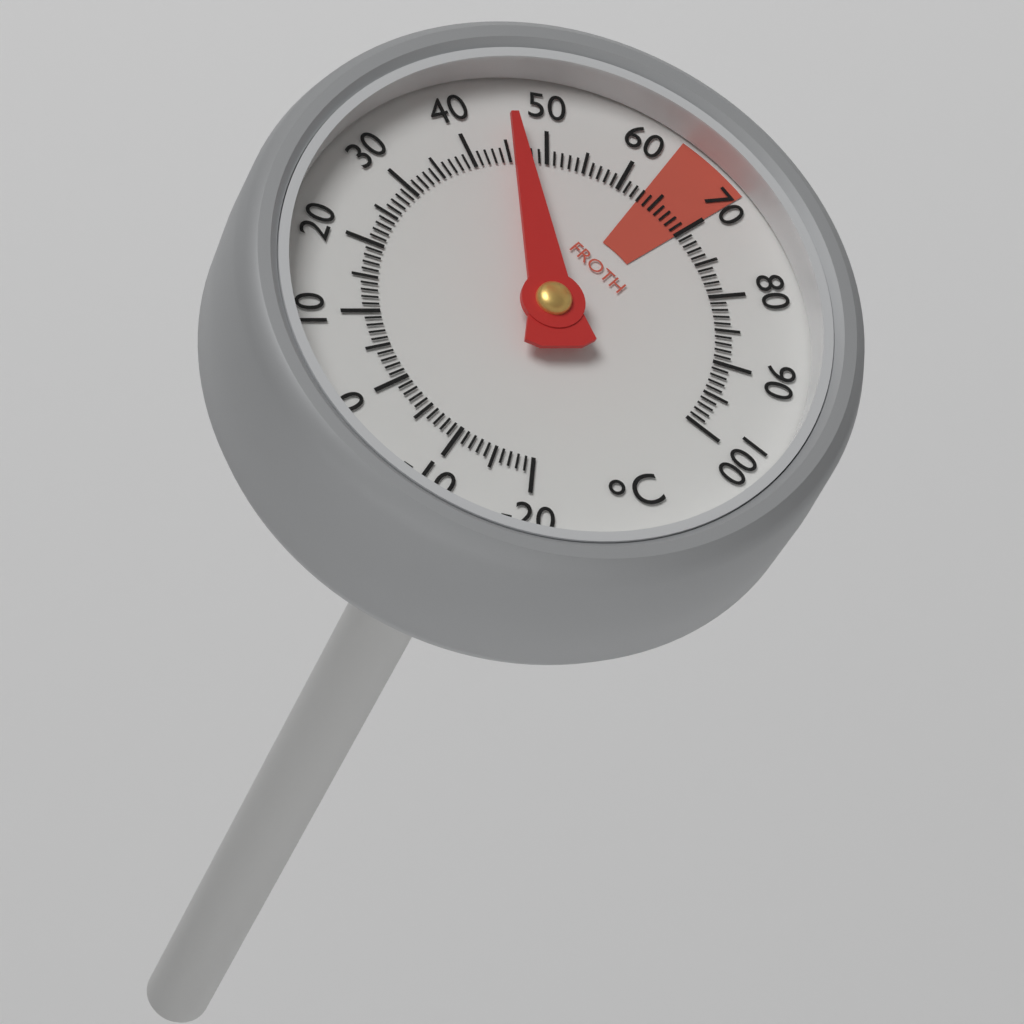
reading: 46 °C
